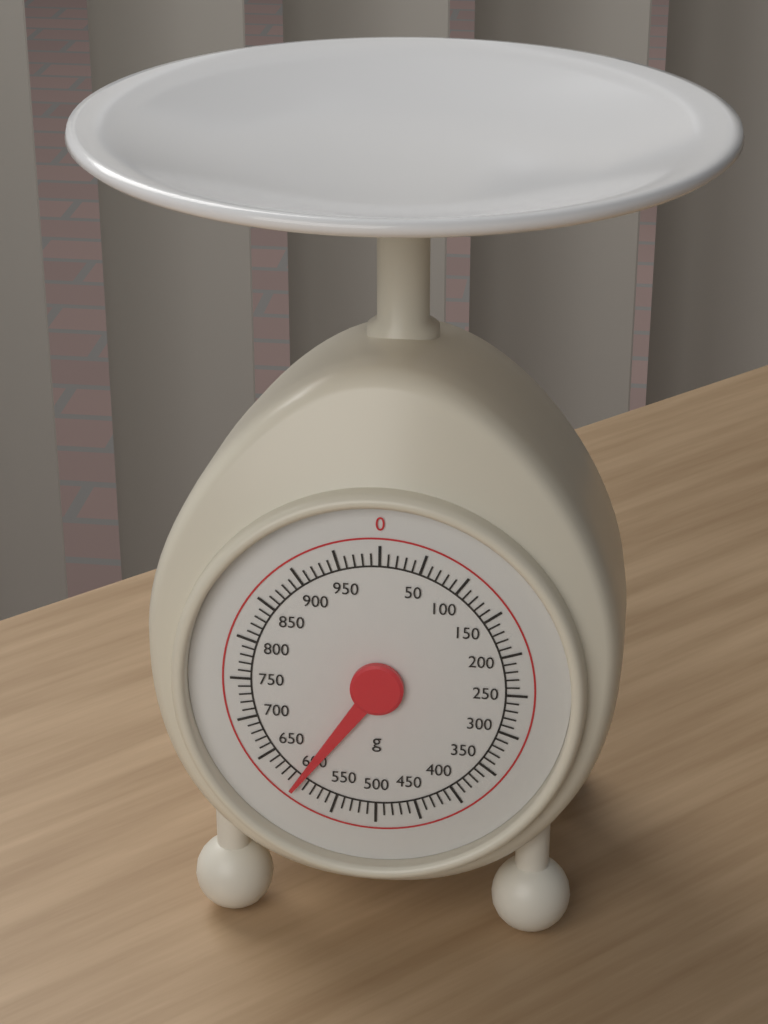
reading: 600 g
